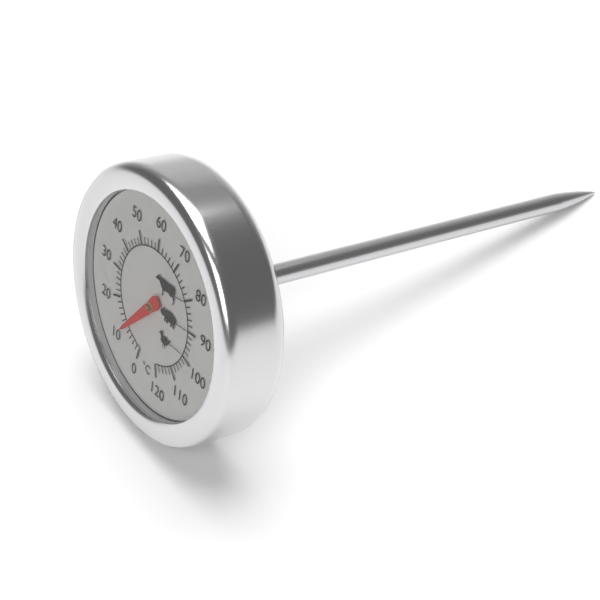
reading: 10 °C
